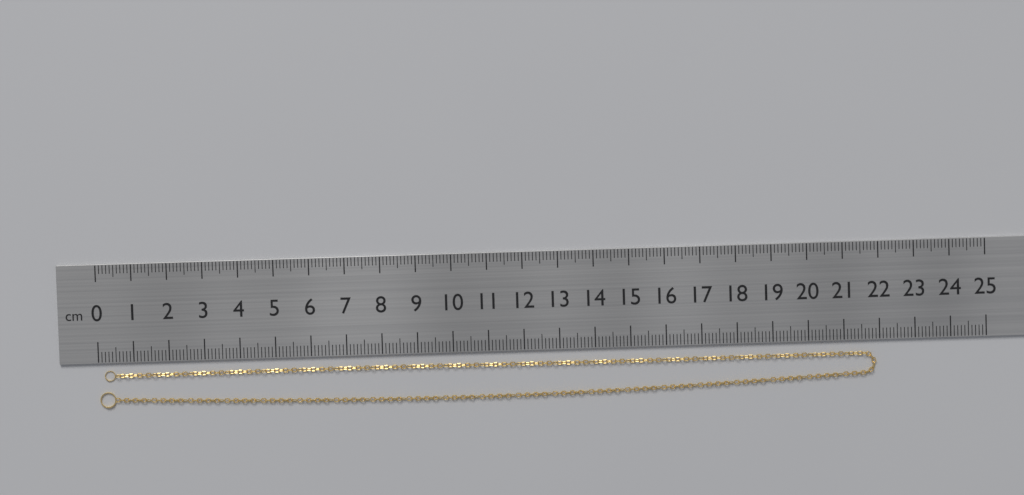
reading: 21.9 cm
